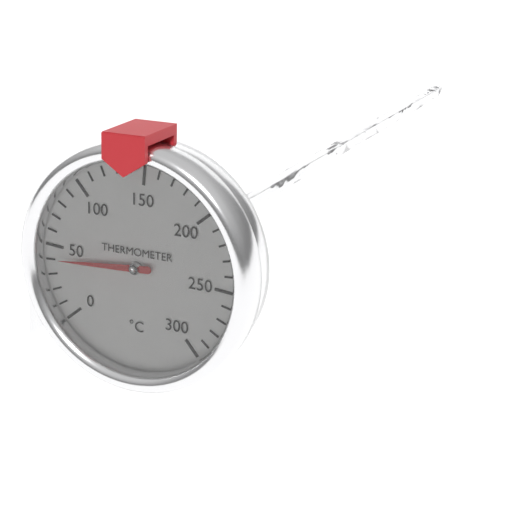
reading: 40 °C
